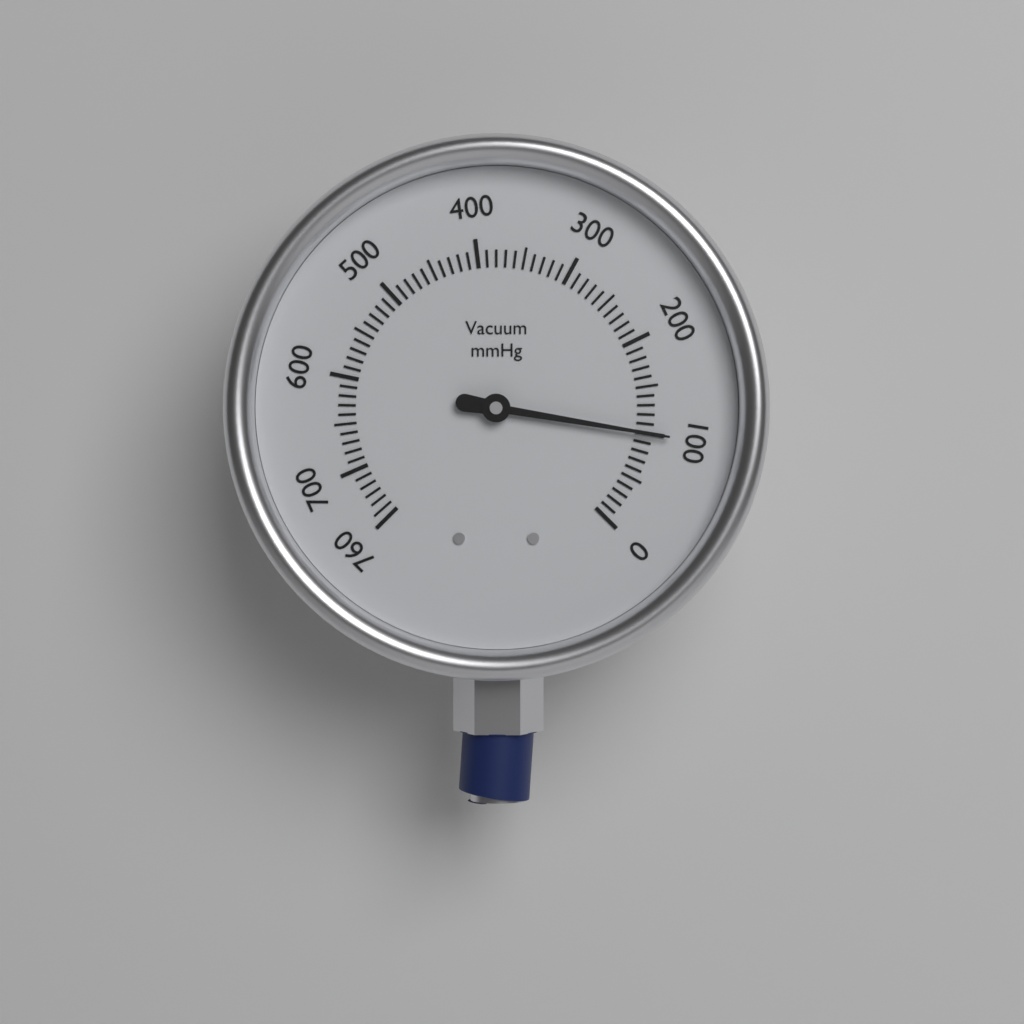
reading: 100 mmHg
